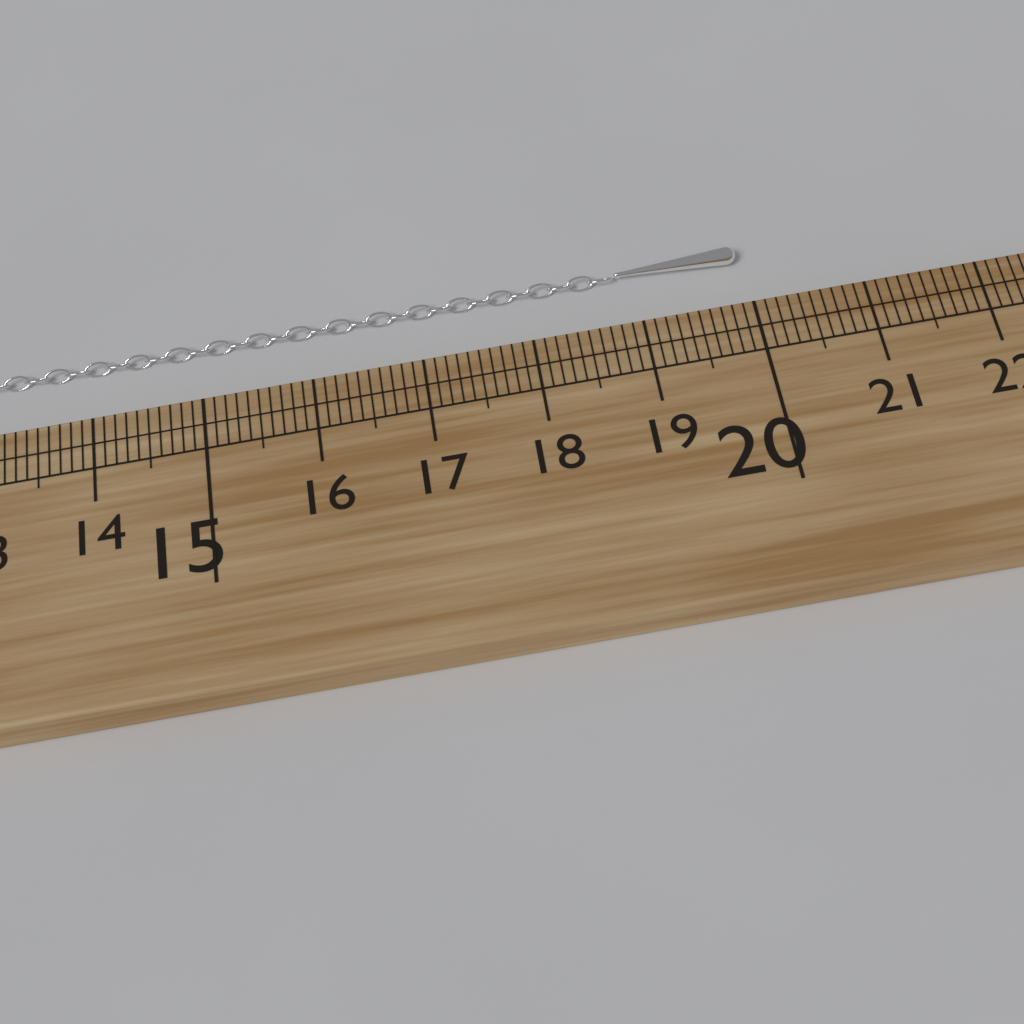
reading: 20.0 cm
